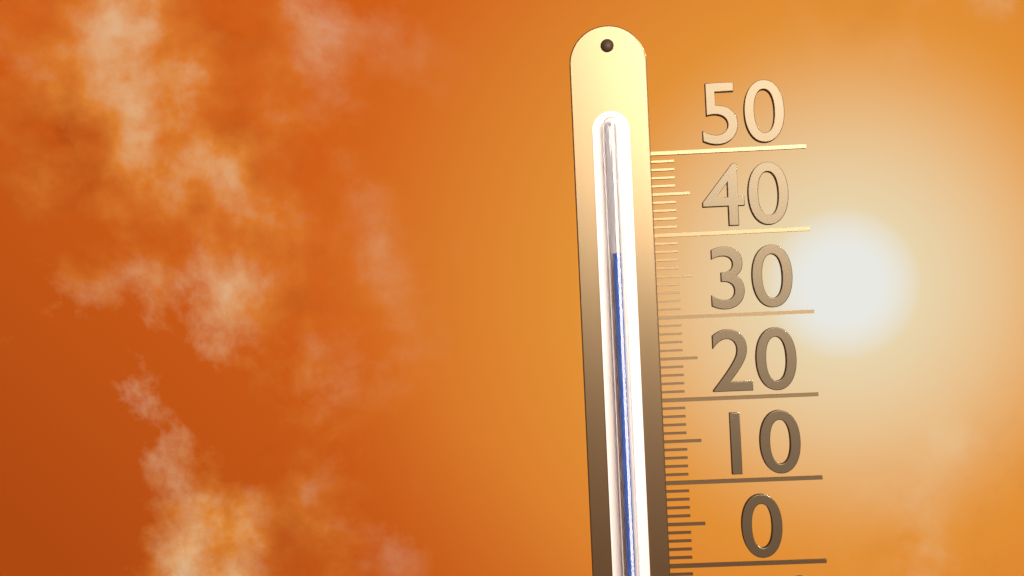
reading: 38 (no unit)
